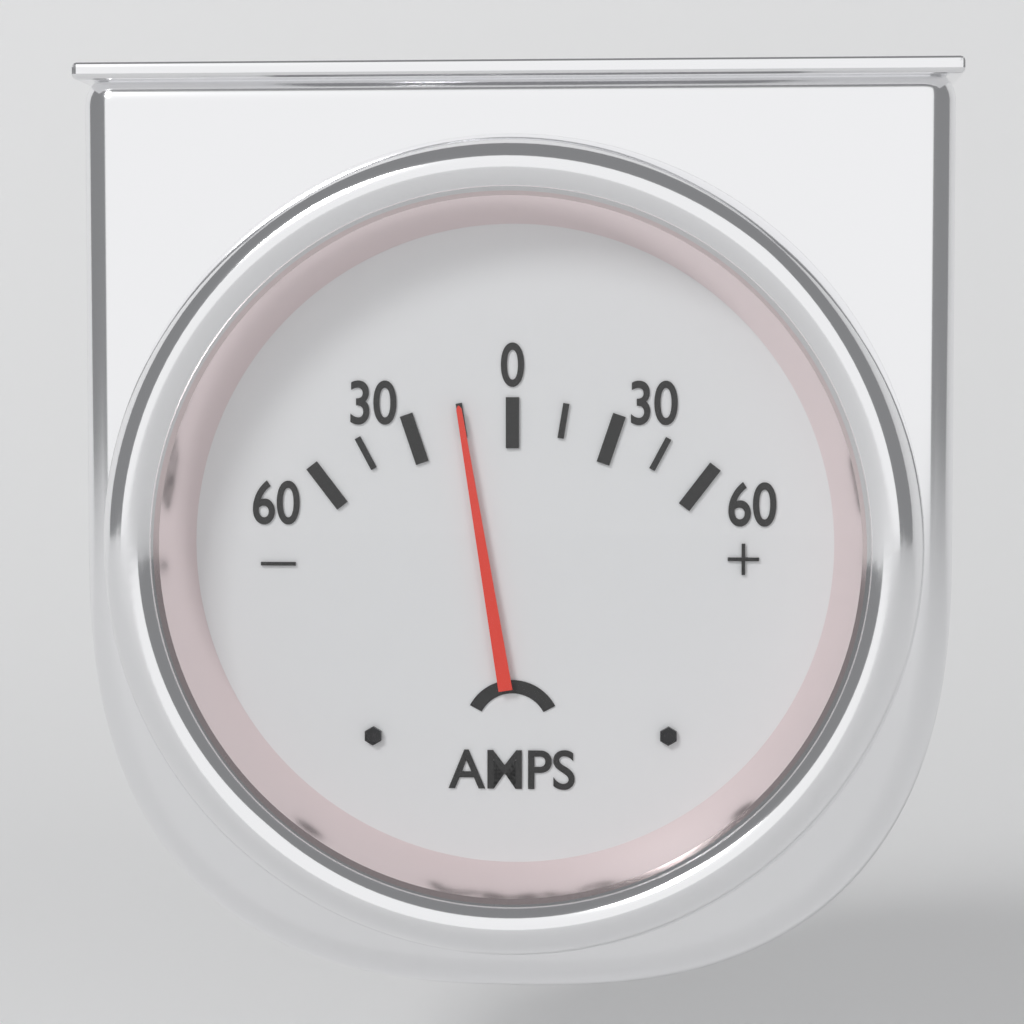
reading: -15 A
